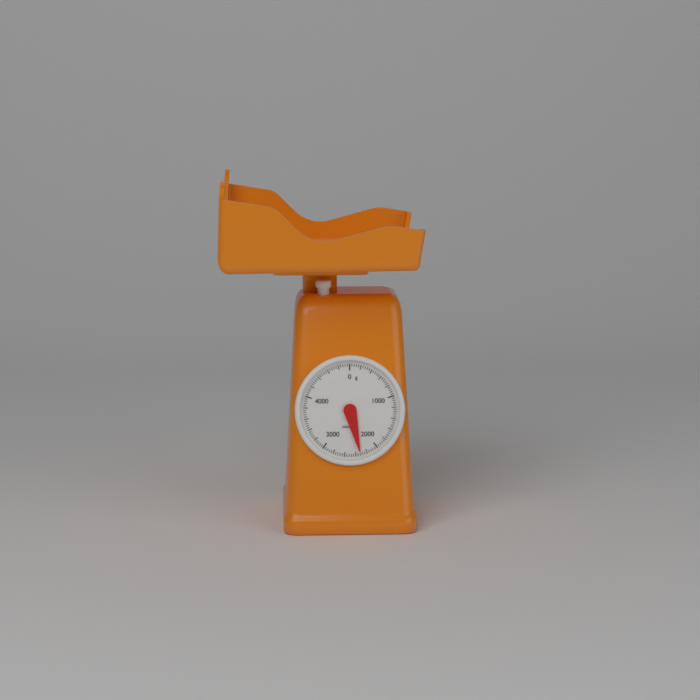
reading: 2320 g
